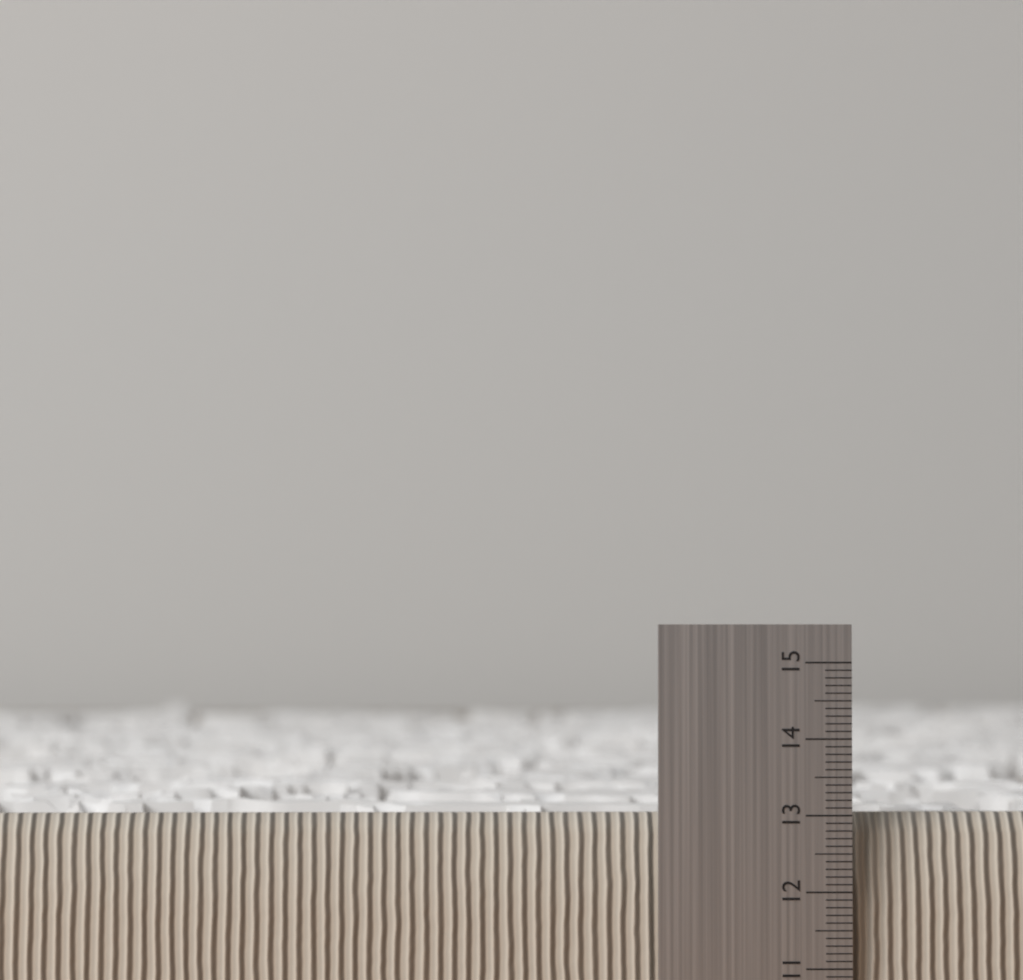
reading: 13.0 (no unit)
